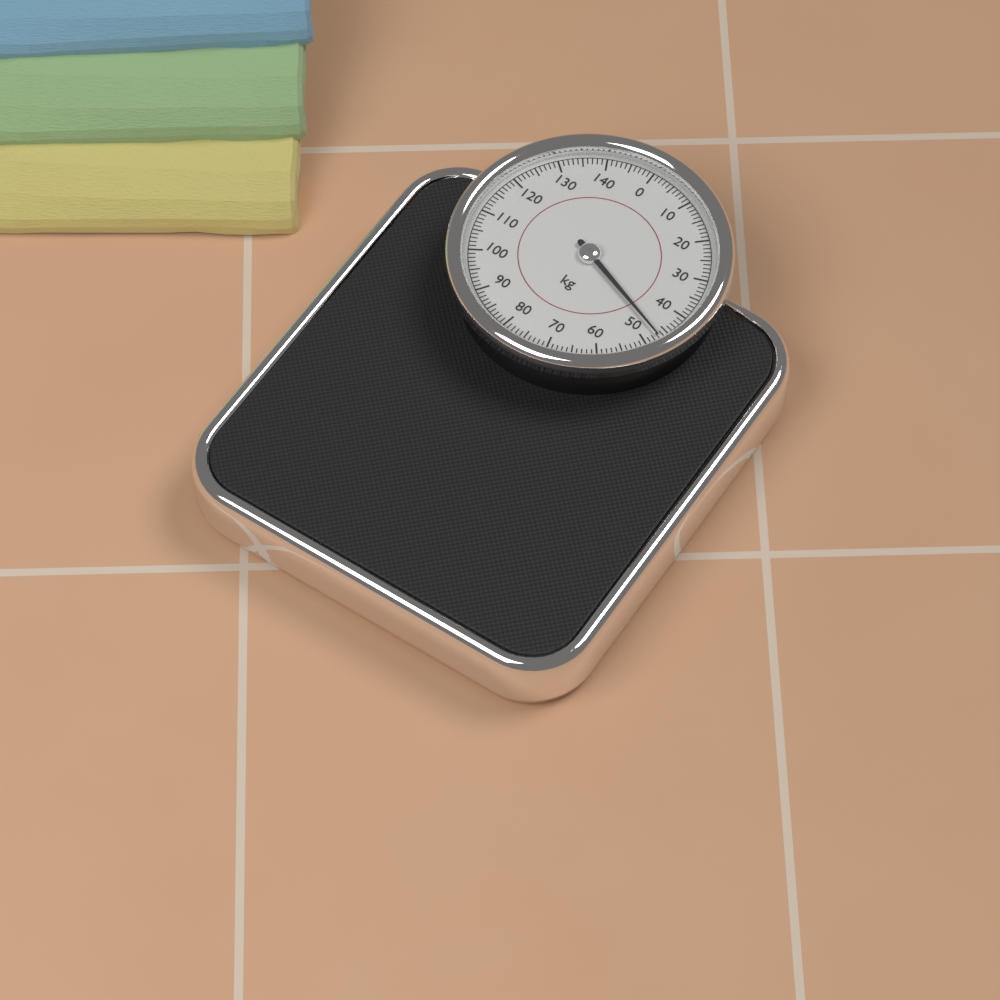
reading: 47 kg
